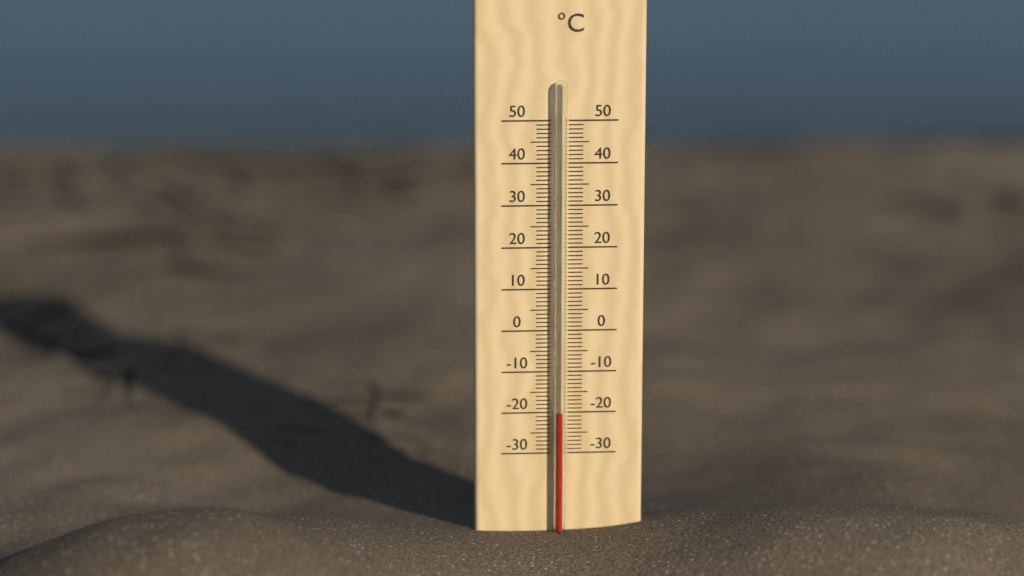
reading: -20 °C
